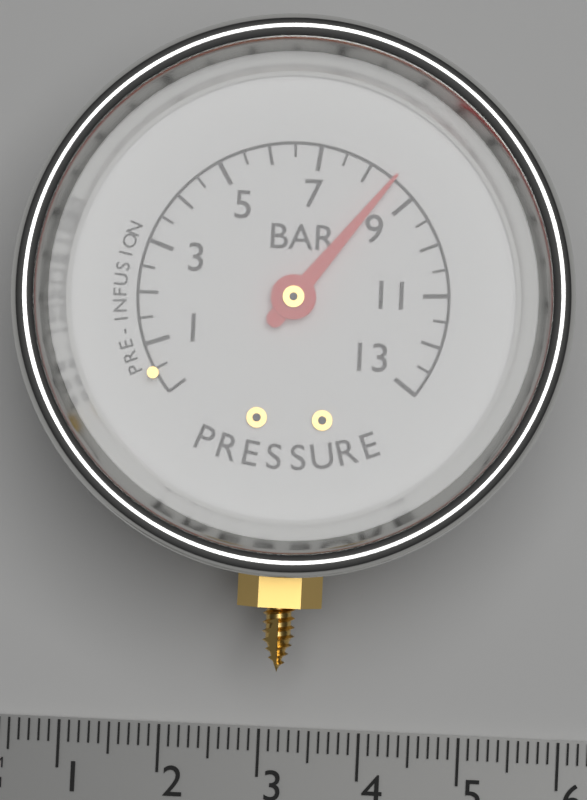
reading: 8.5 bar
